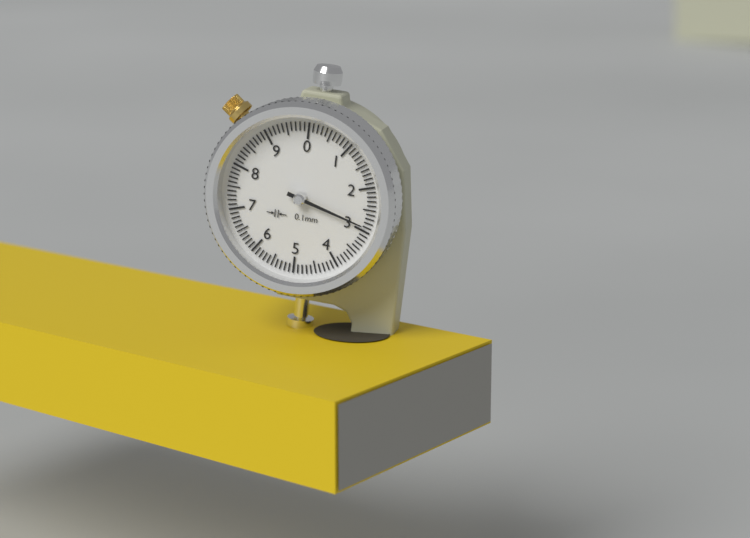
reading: 2.9 mm
